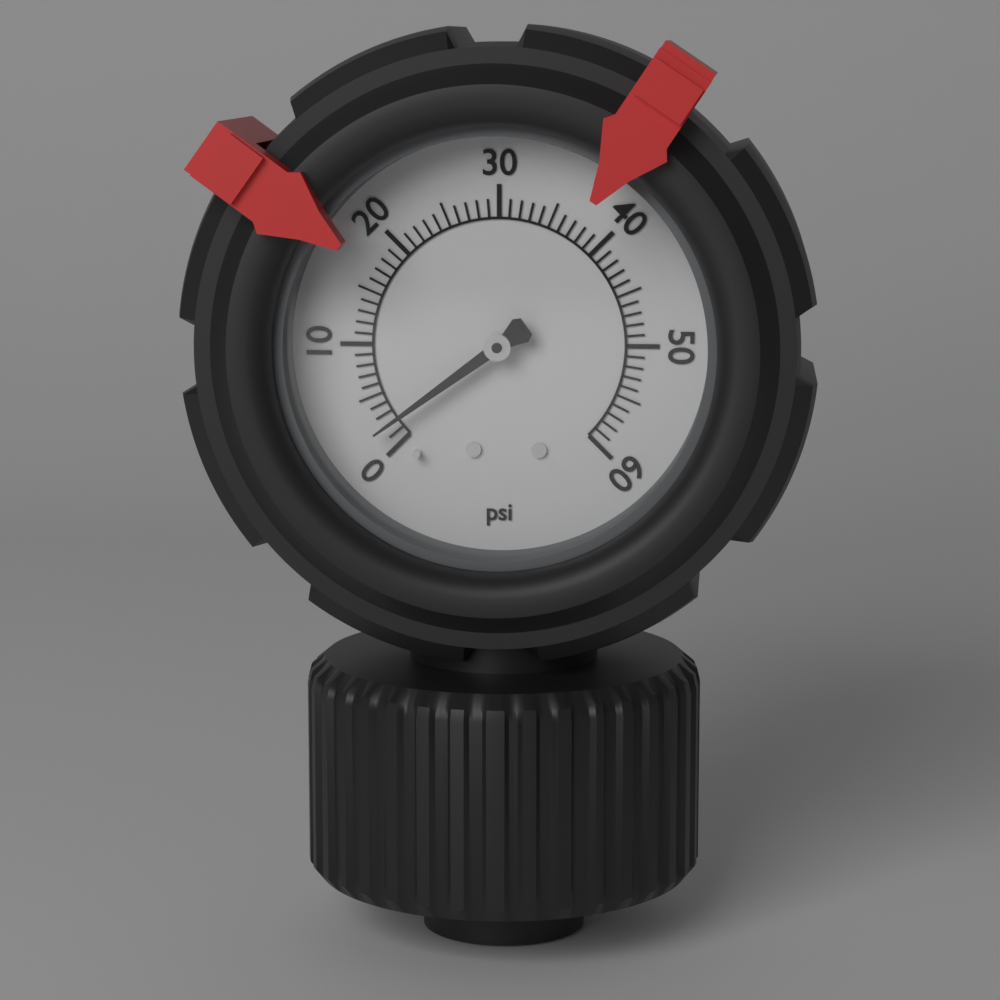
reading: 2 psi
